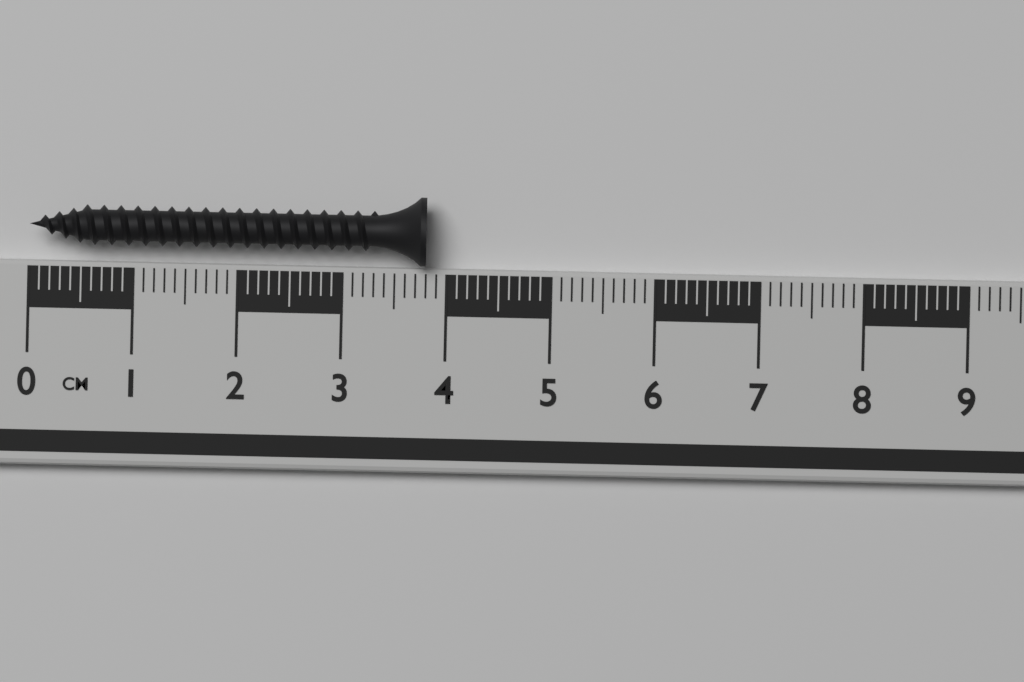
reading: 3.8 cm
